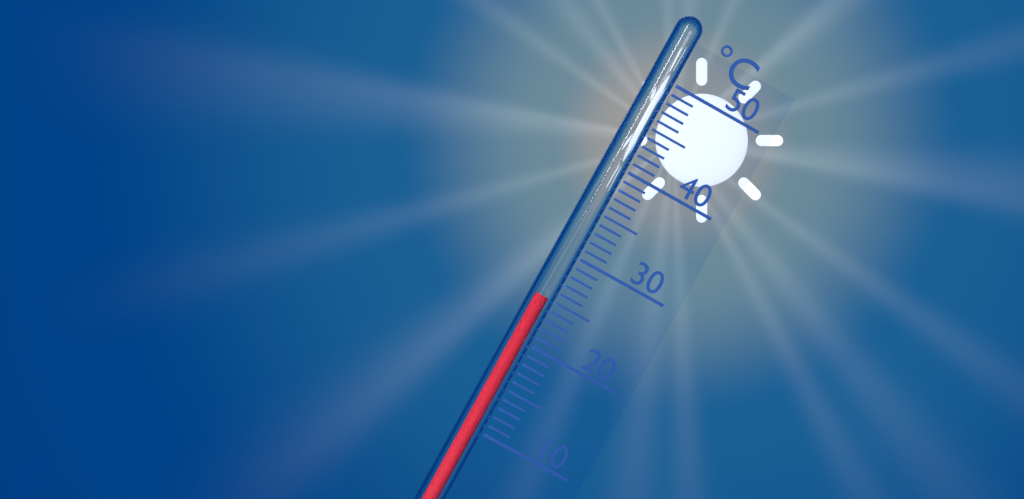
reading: 25 °C
